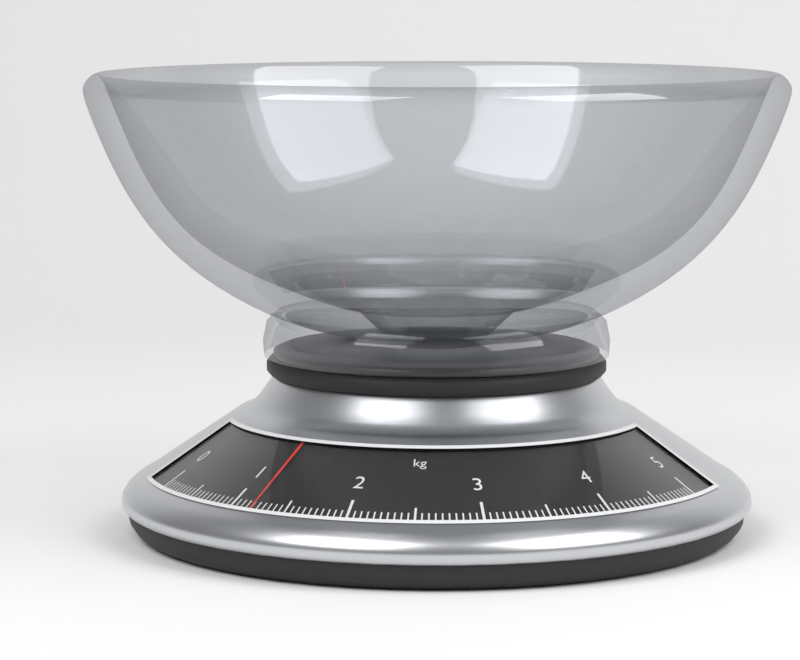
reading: 1.20 kg
